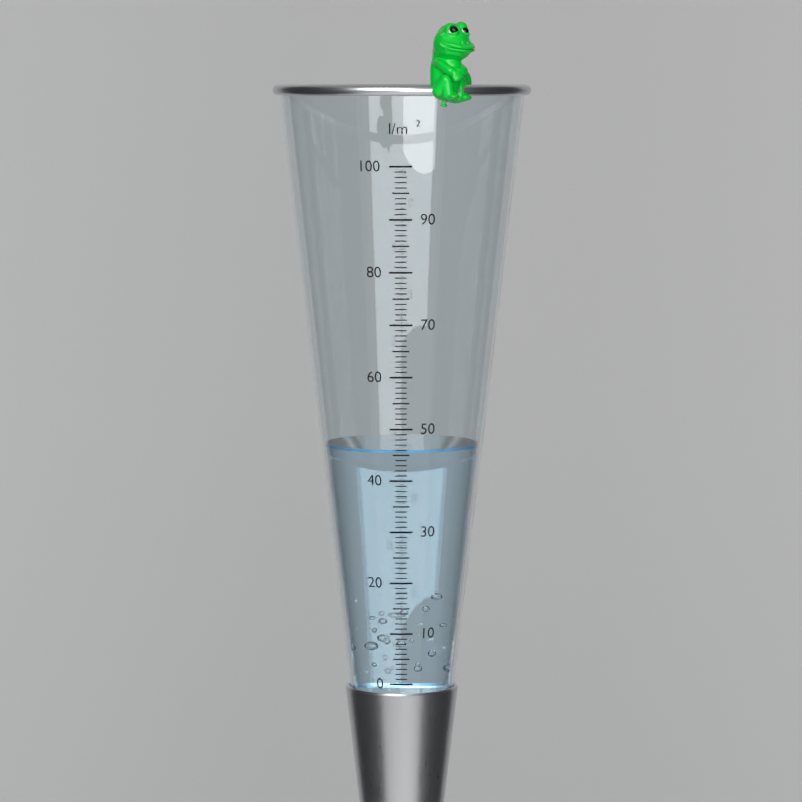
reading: 46 l/m²
